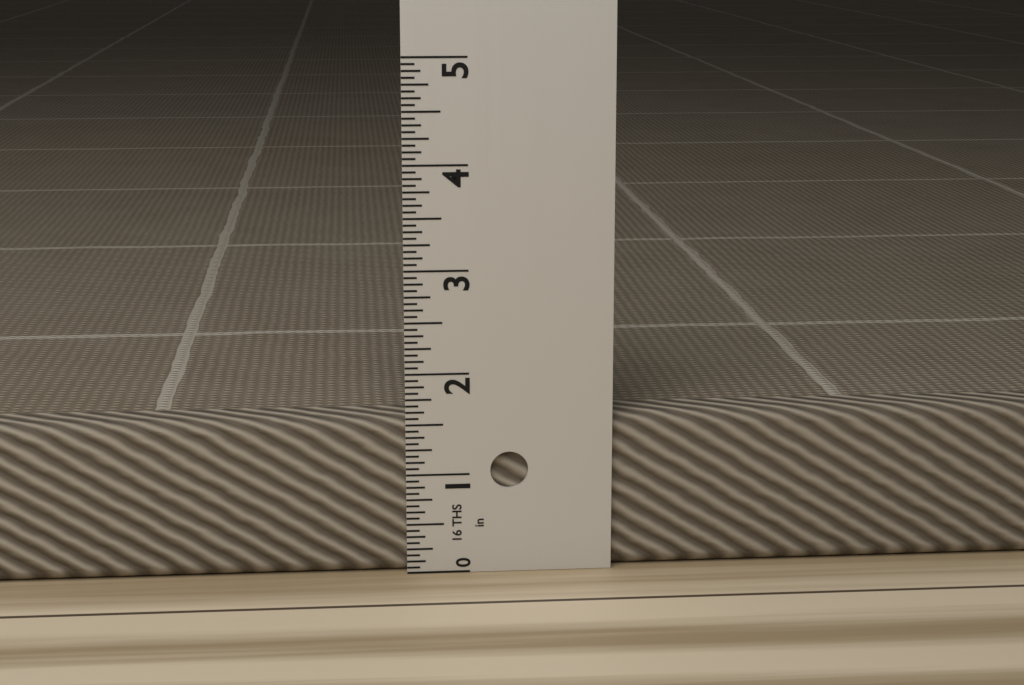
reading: 1.5625 in
